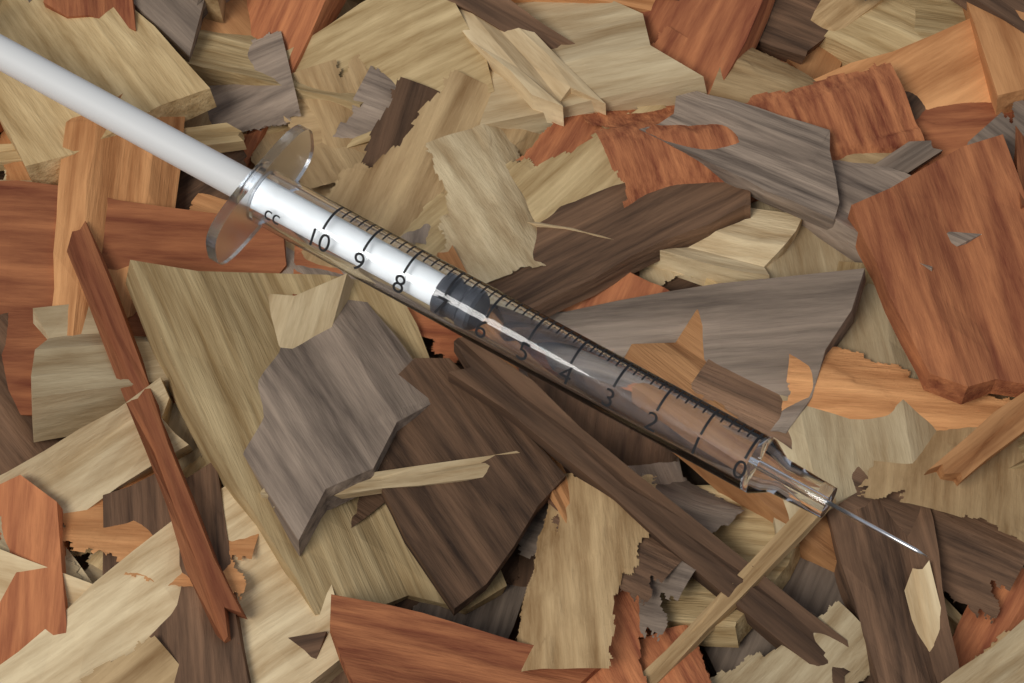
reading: 6.4 cc
